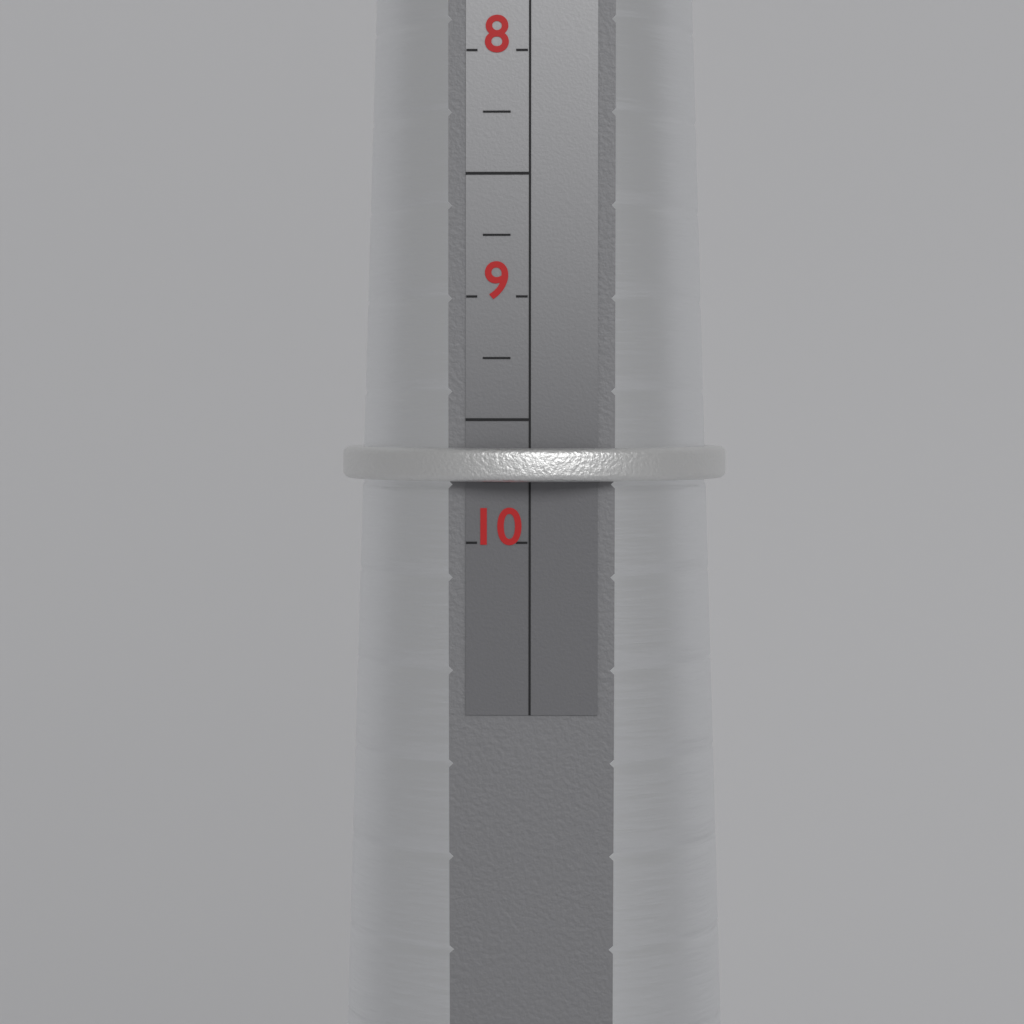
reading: 9.75 (no unit)
